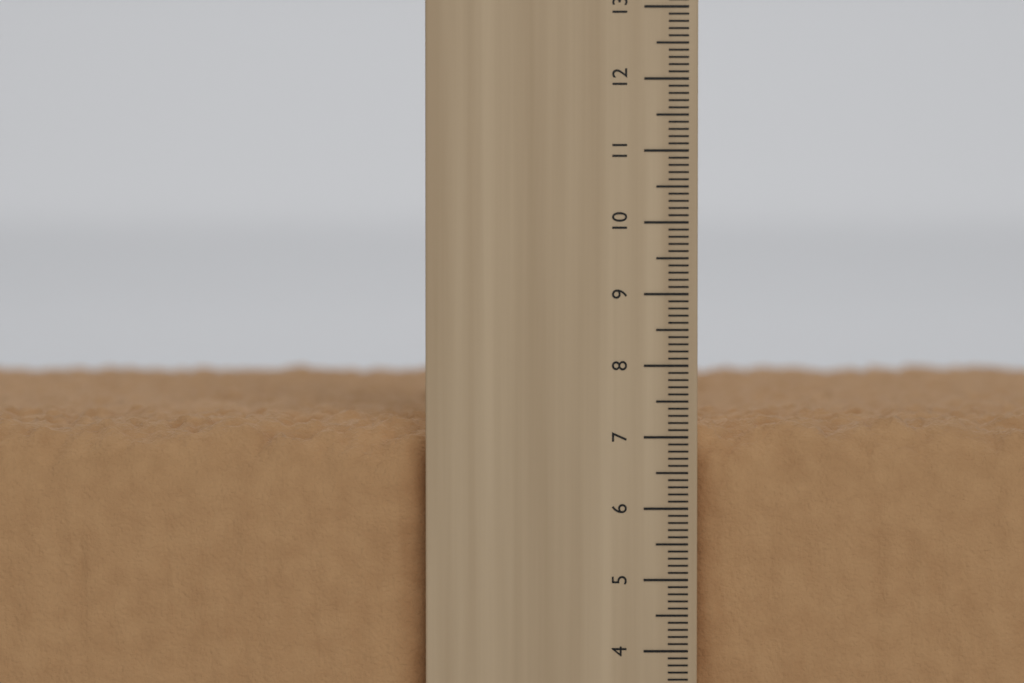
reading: 7.3 cm
